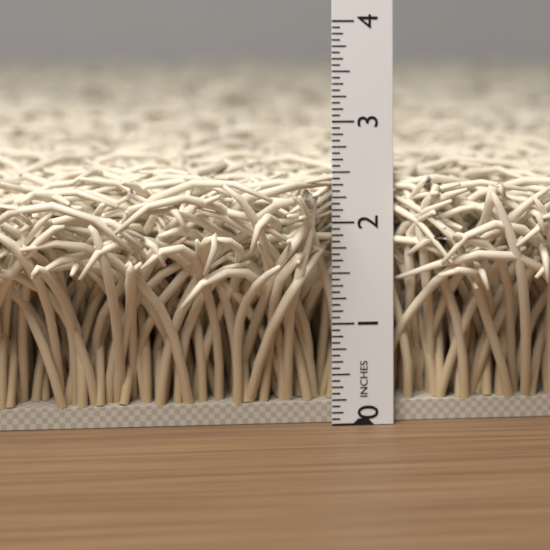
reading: 2.5000 in
